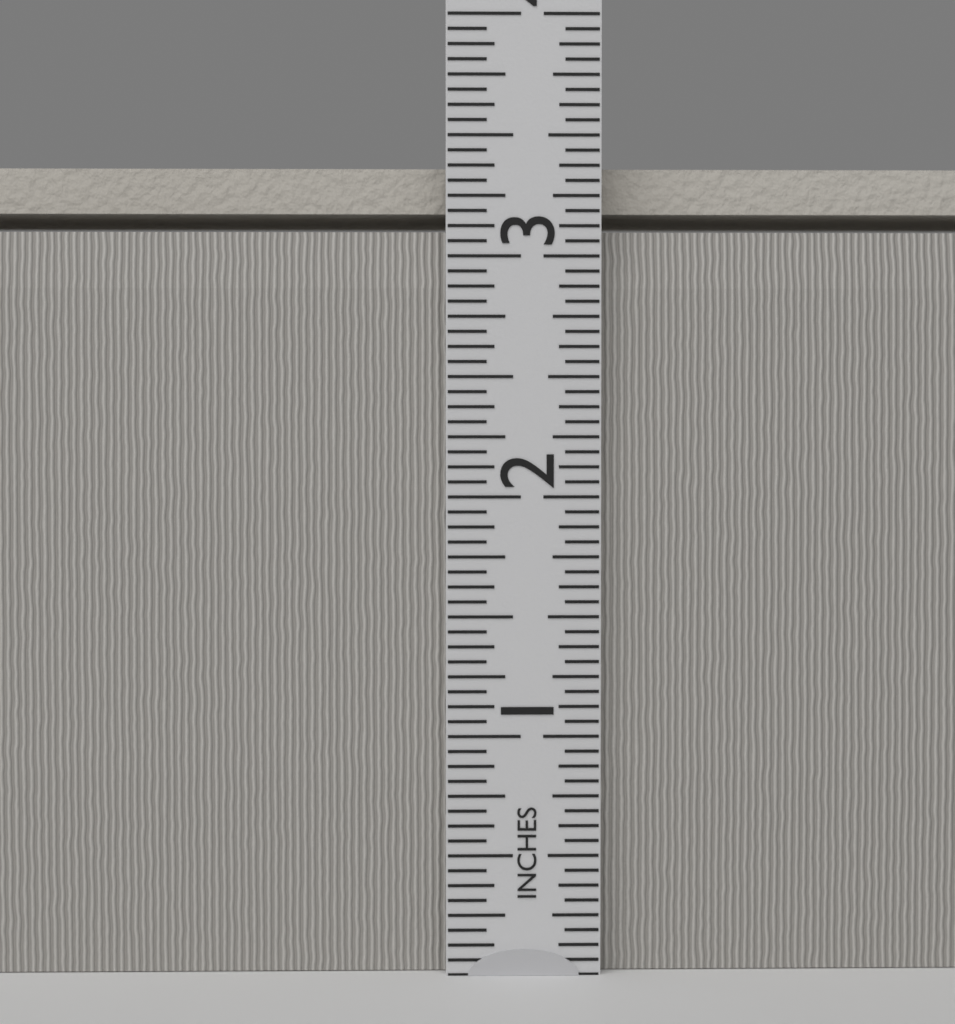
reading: 3.3750 in
